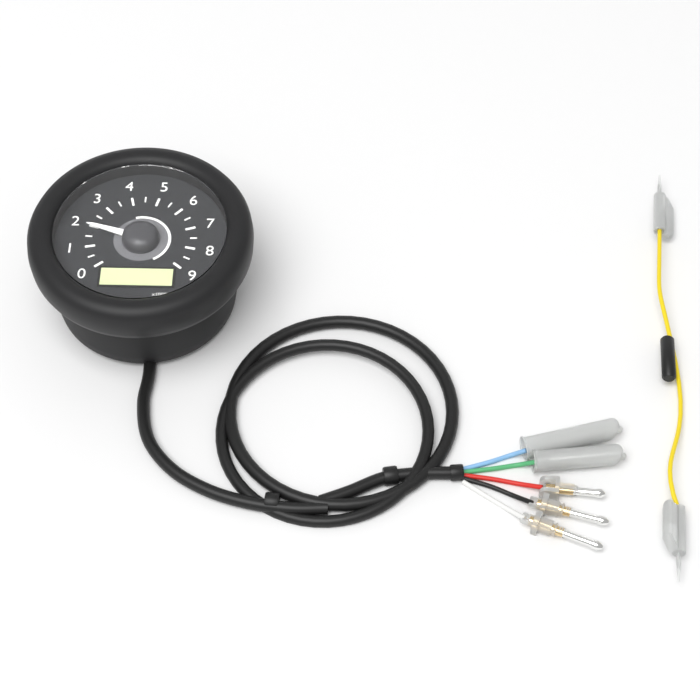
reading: 2.0 x1000r/min
